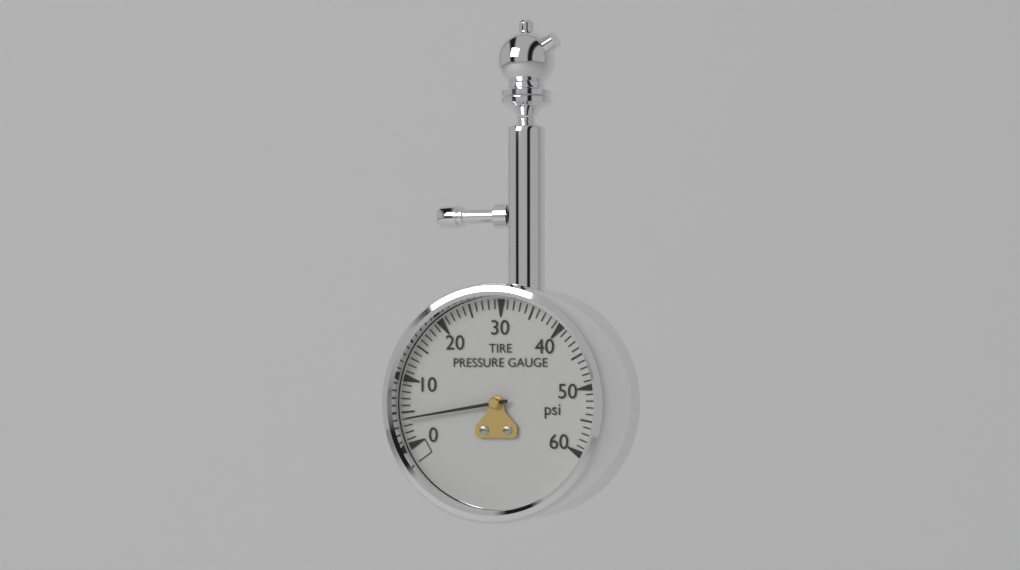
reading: 4 psi
